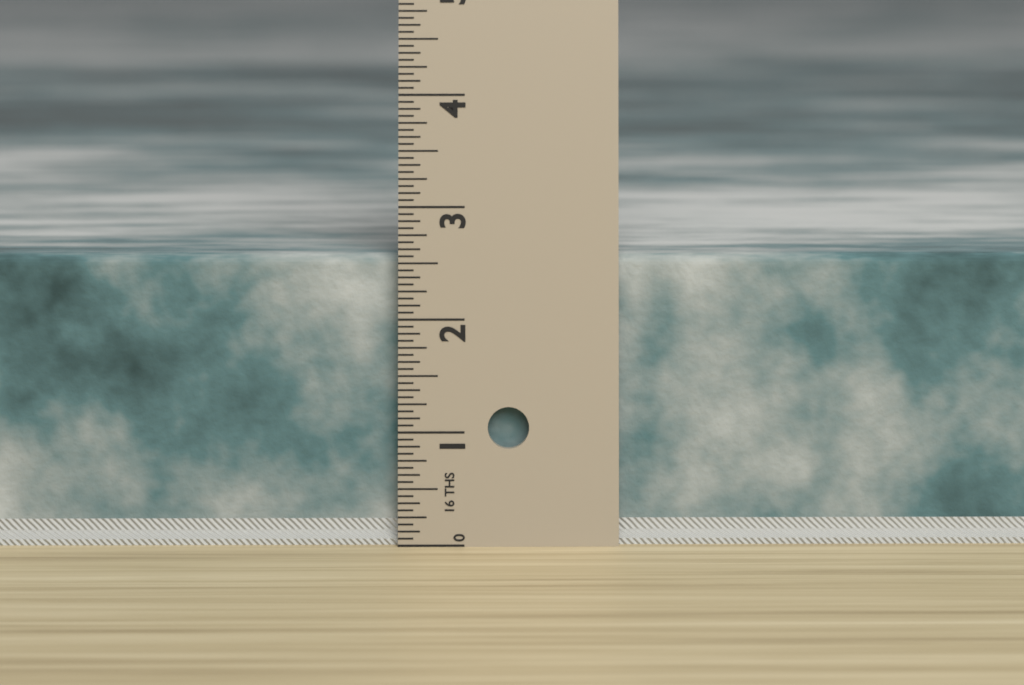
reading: 2.5625 in
